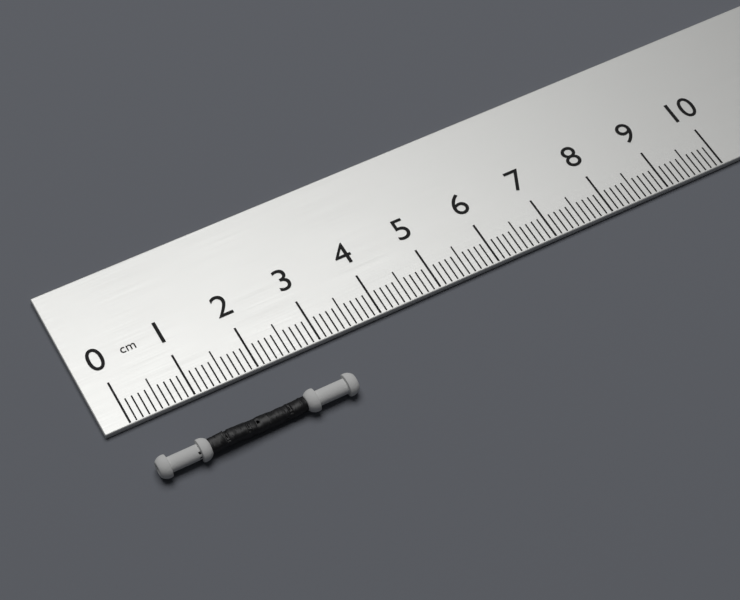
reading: 3.1 cm
